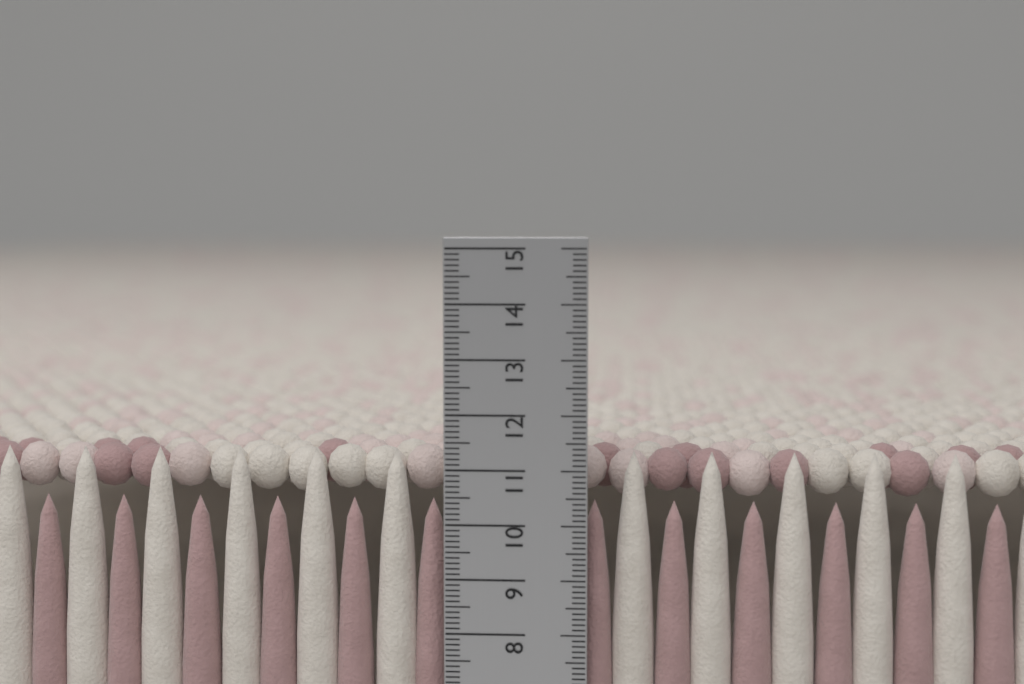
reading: 11.3 cm
